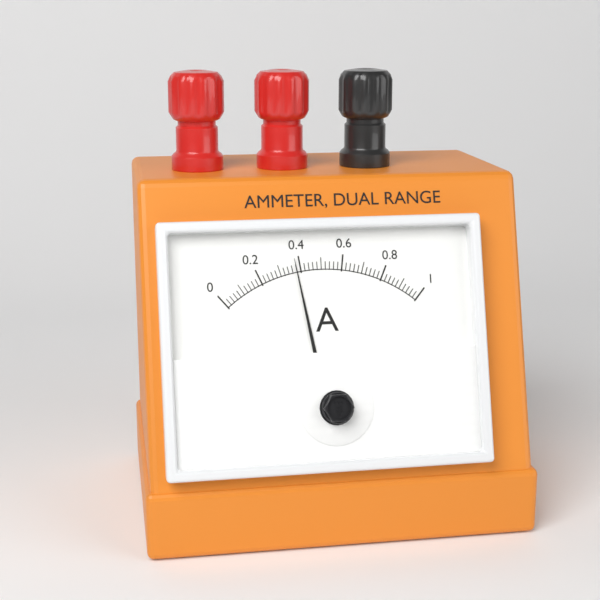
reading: 0.38 A
